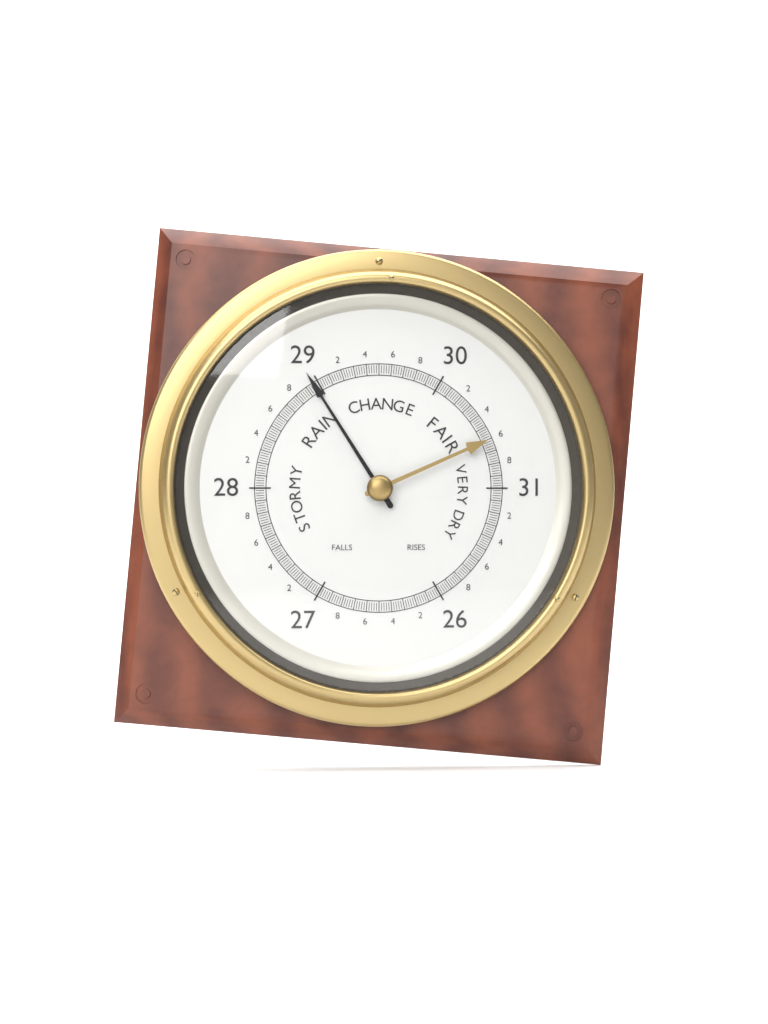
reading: 28.96 (no unit)
